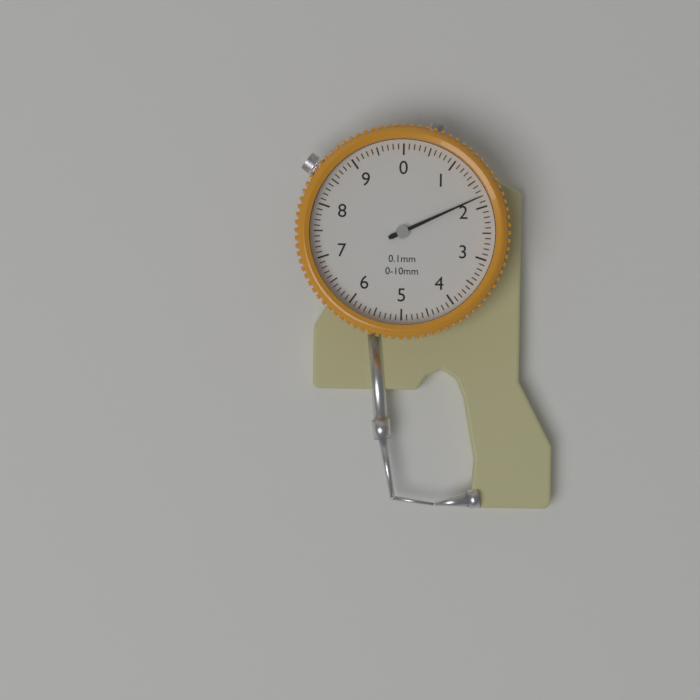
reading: 1.8 mm
